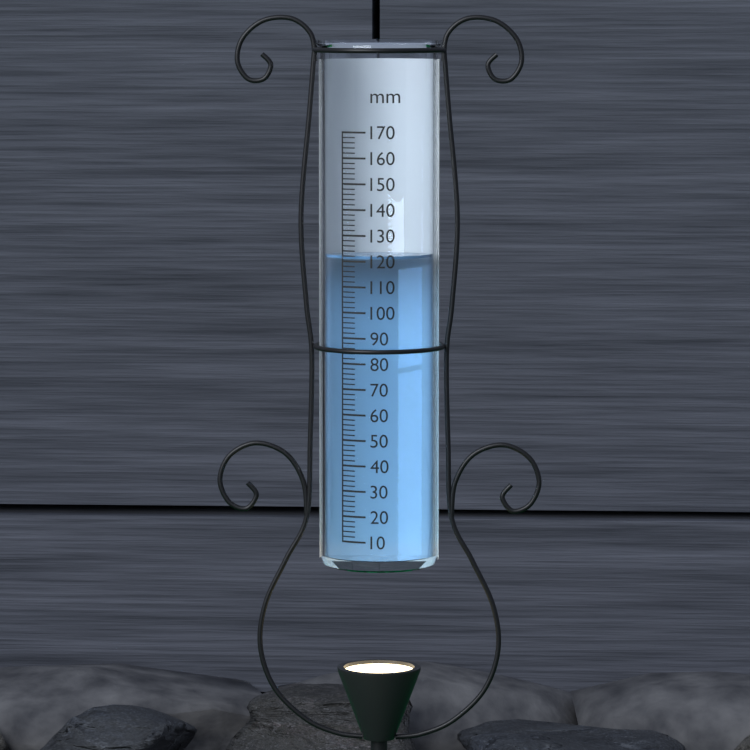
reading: 122 mm
